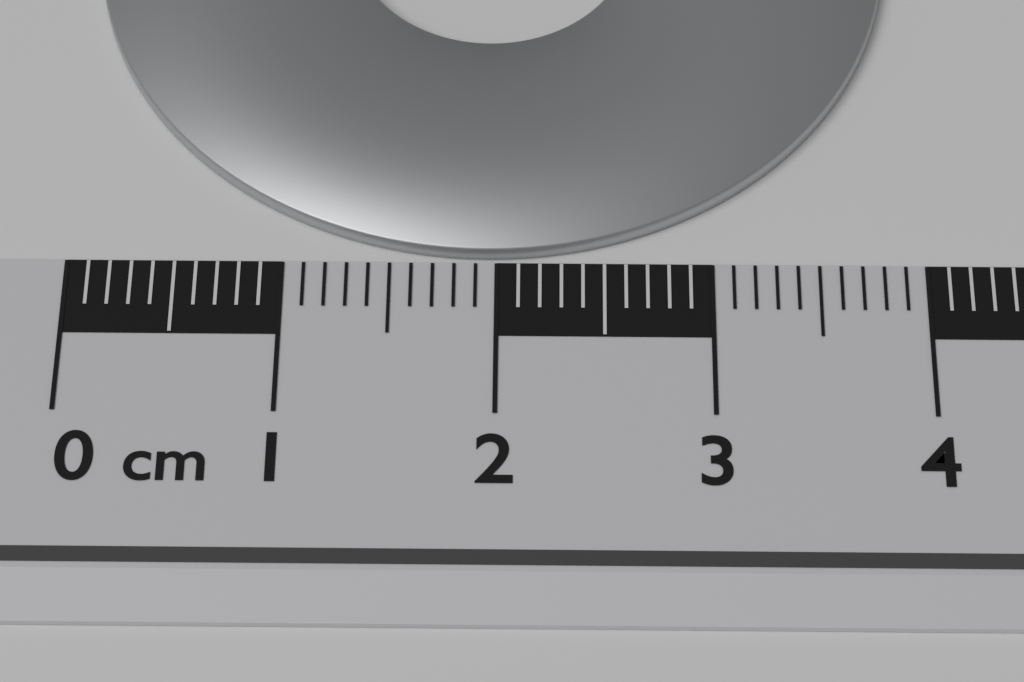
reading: 3.9 cm
